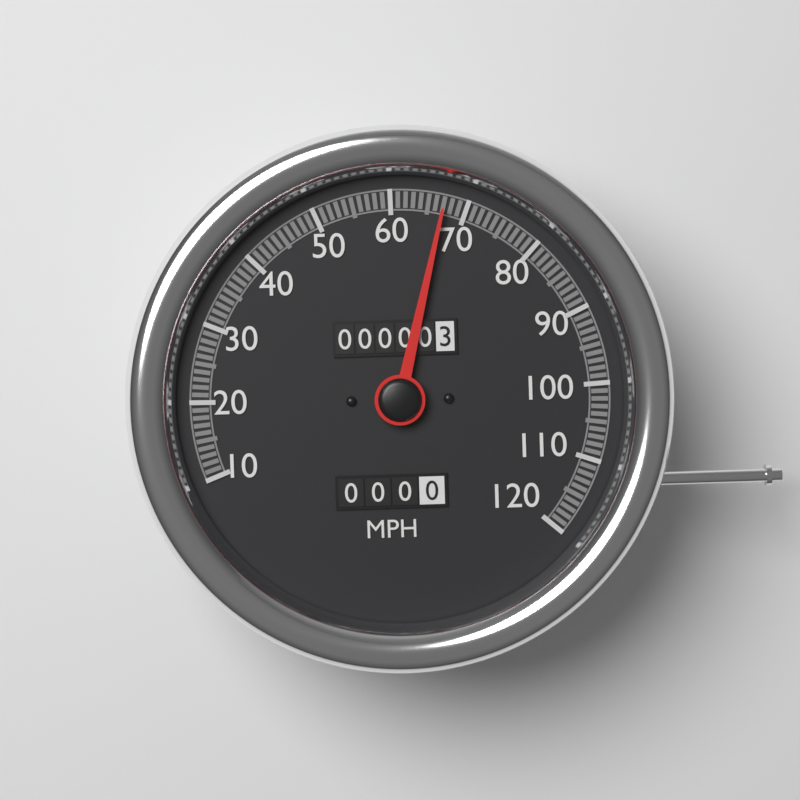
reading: 67 MPH
